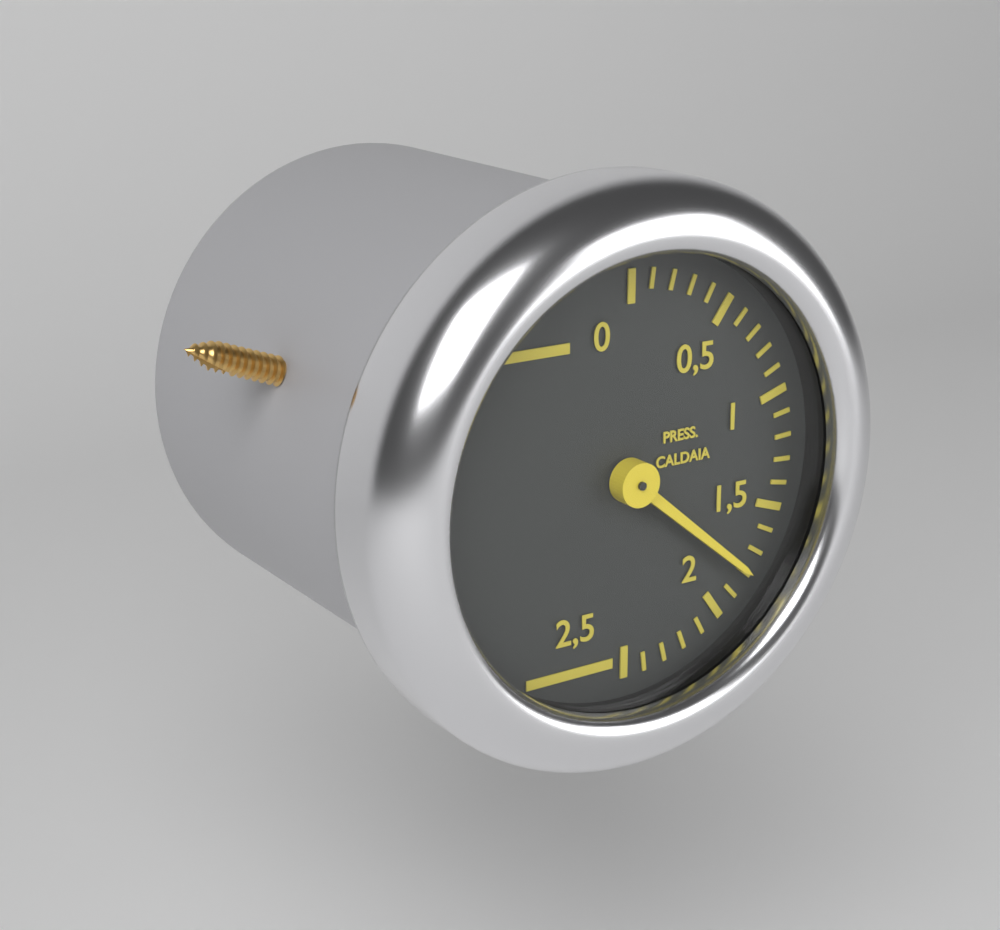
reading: 1.8 (no unit)
